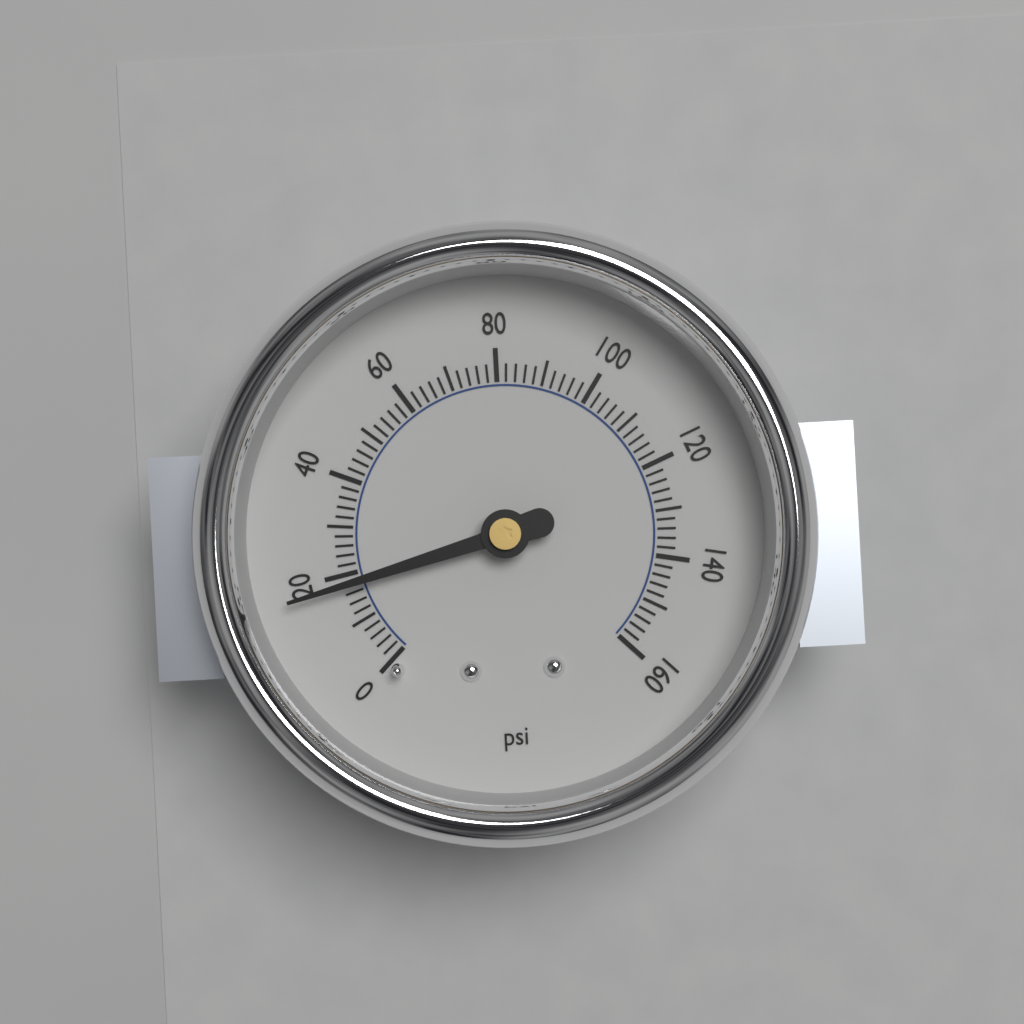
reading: 18 psi
